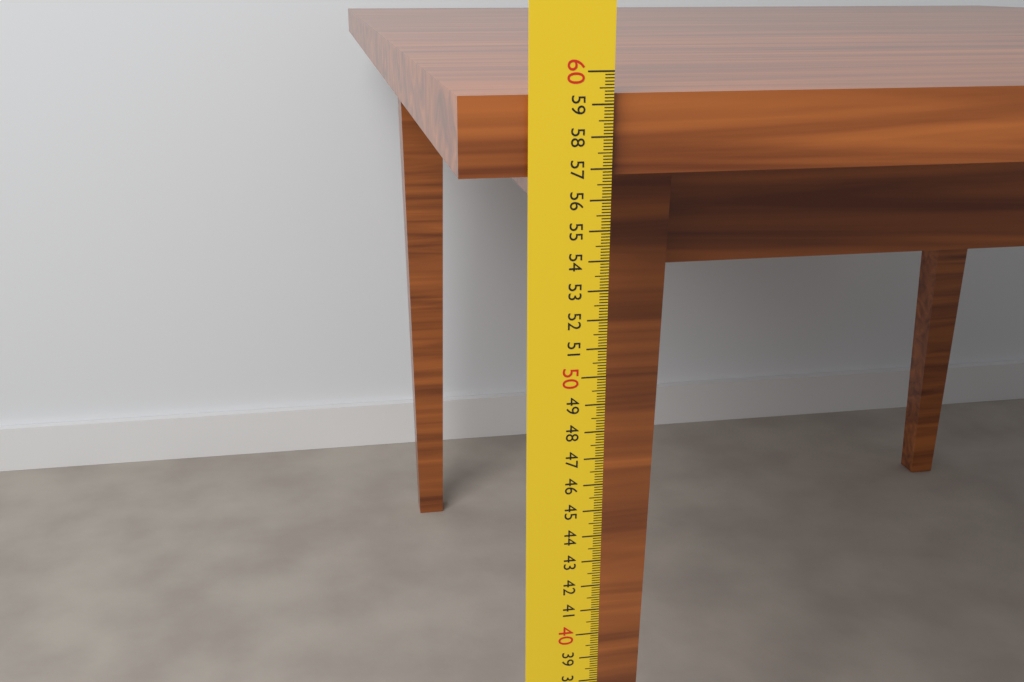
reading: 59.3 cm
